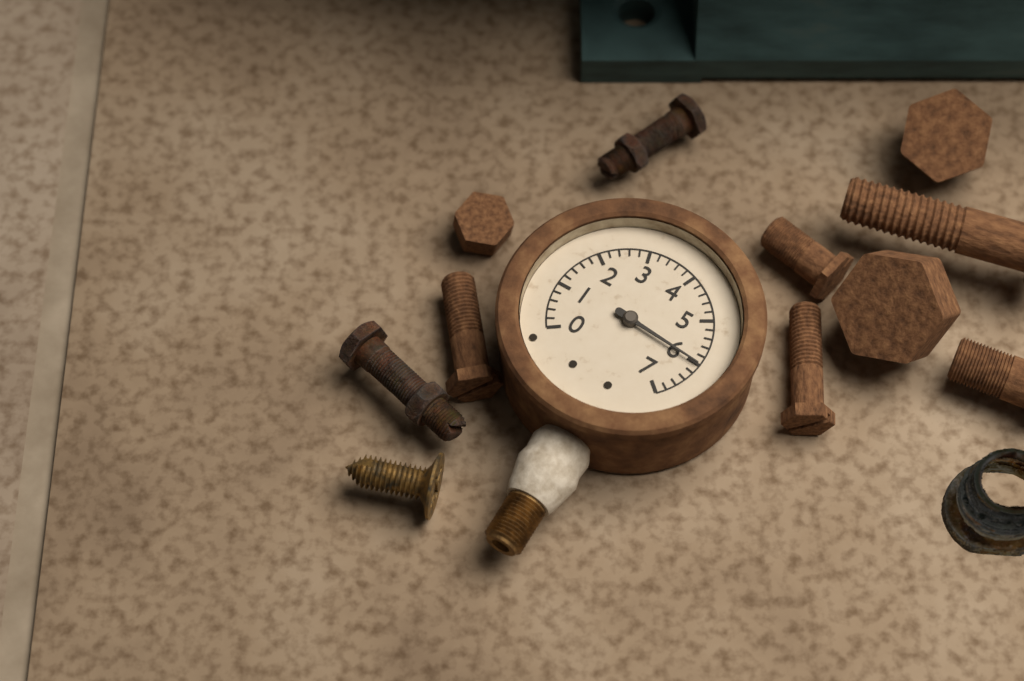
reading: 6.0 (no unit)
